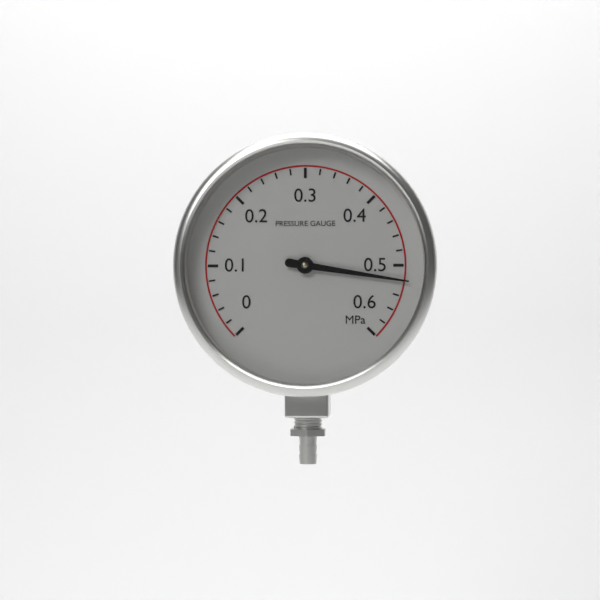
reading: 0.52 MPa
